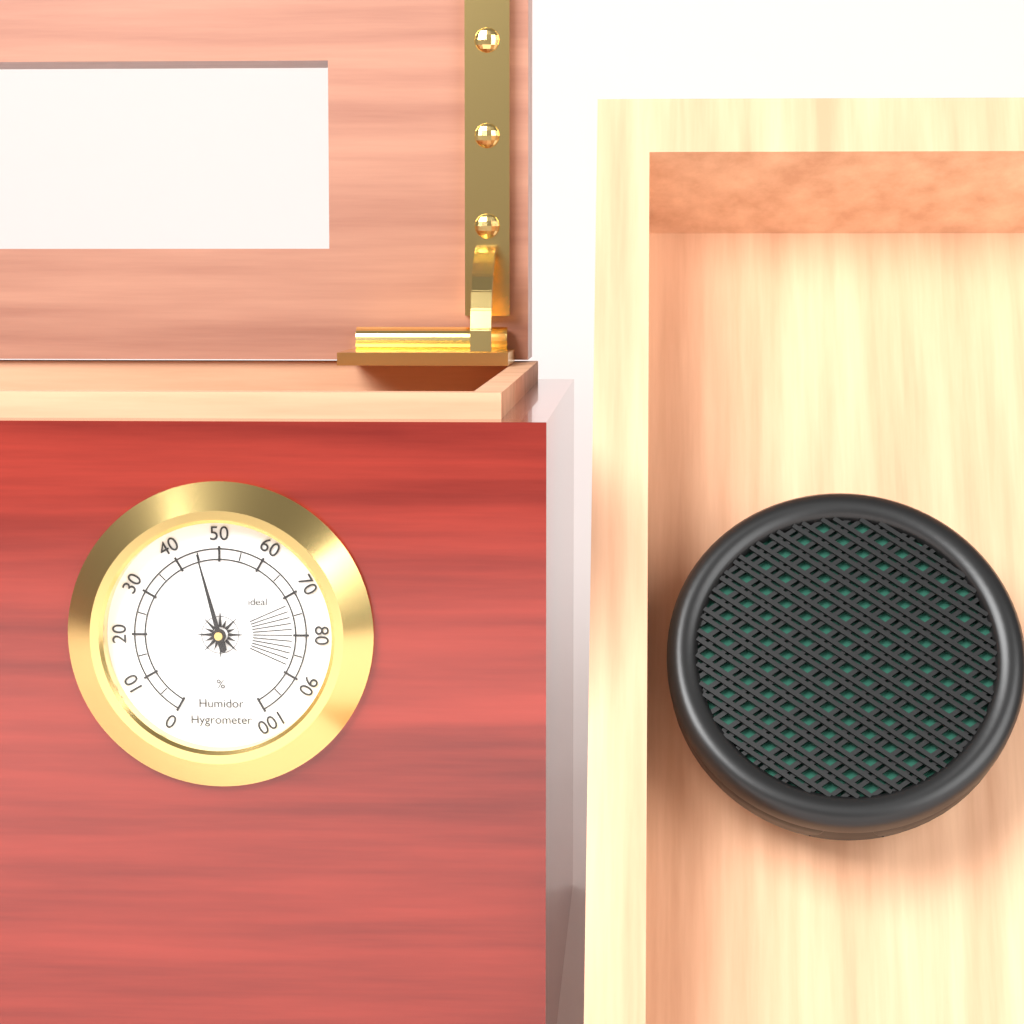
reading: 45 %
